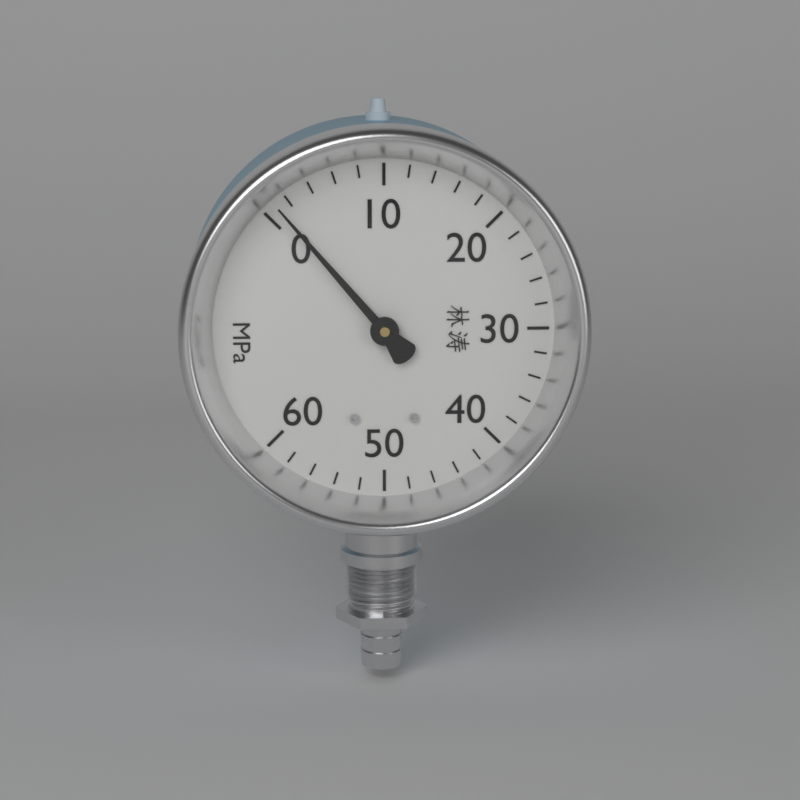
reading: 1 MPa
